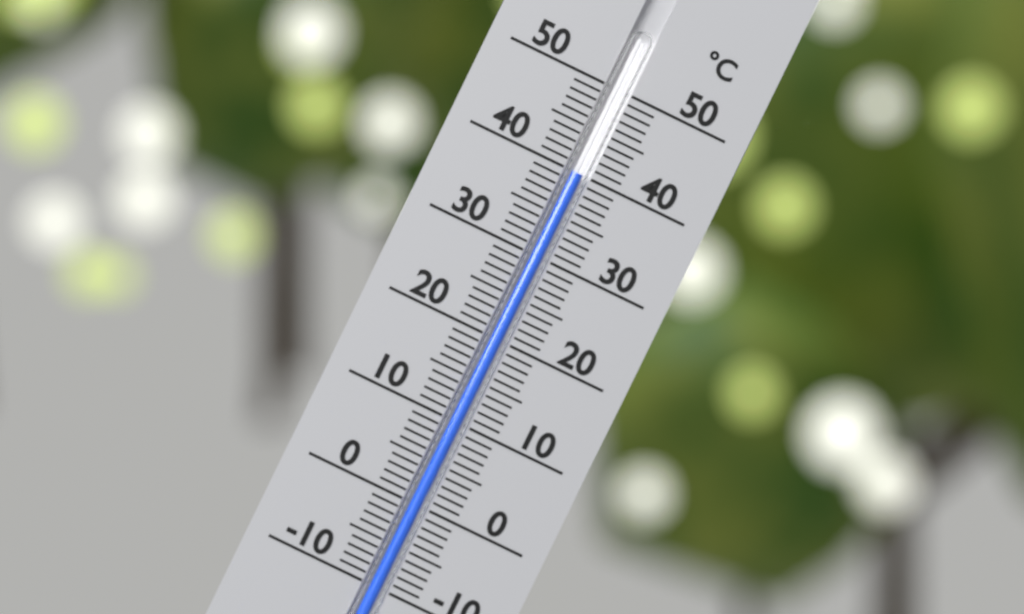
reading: 40 °C
